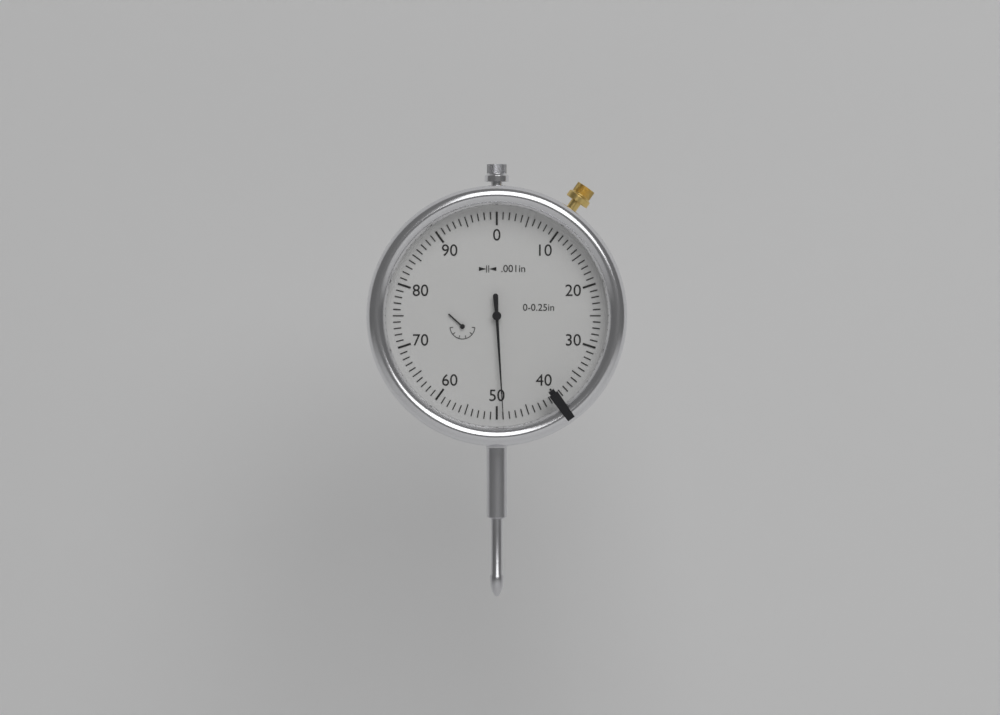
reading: 0.049 in
